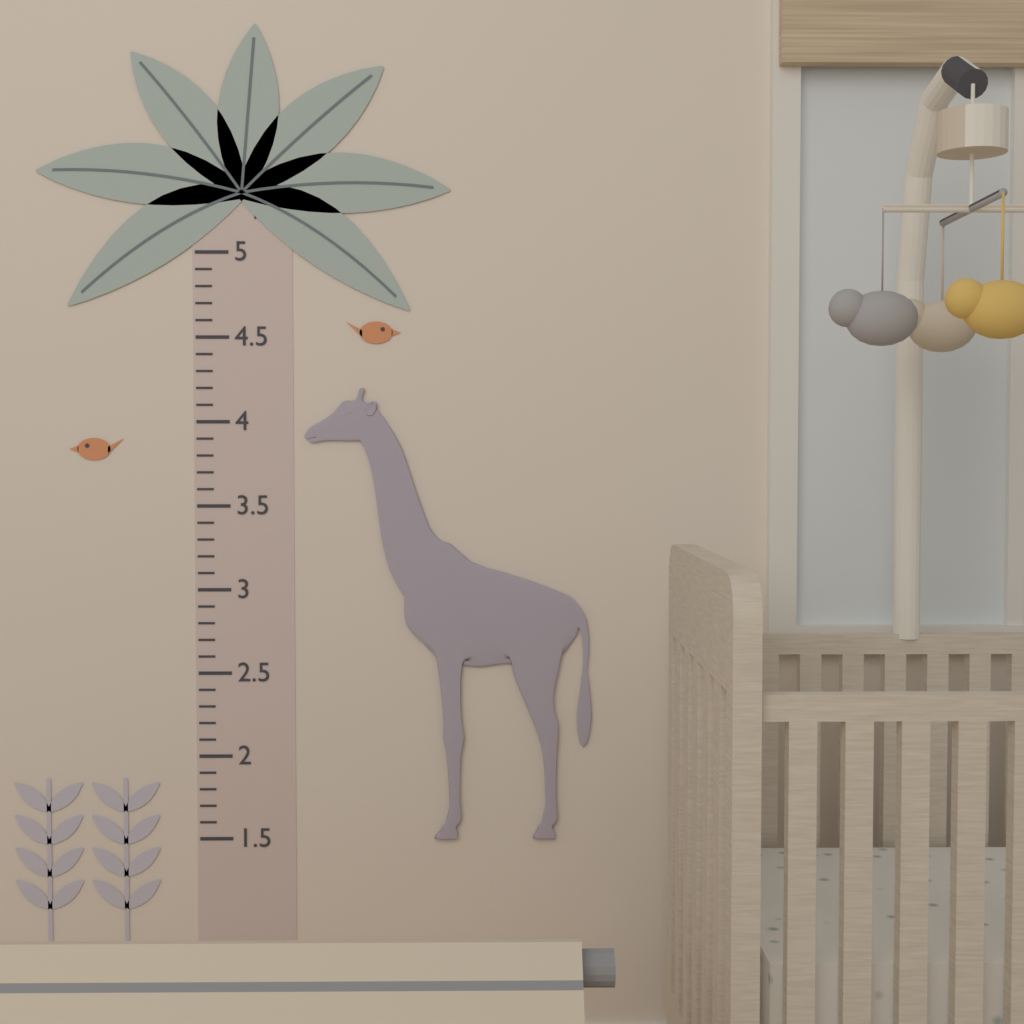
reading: 4.2 ft
